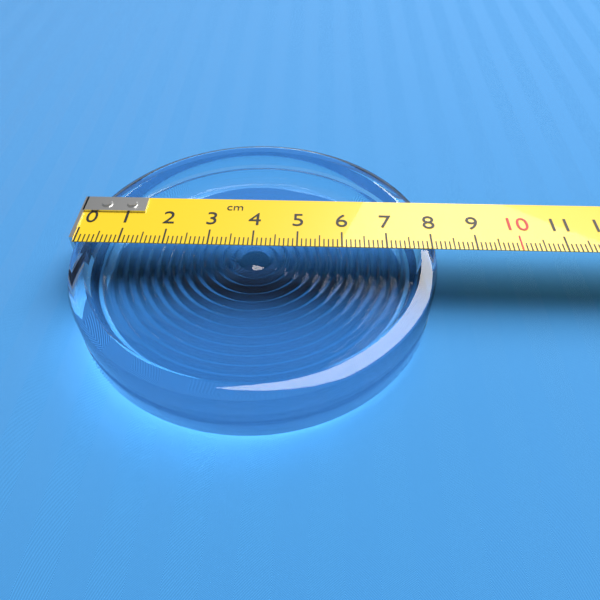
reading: 8.1 cm
